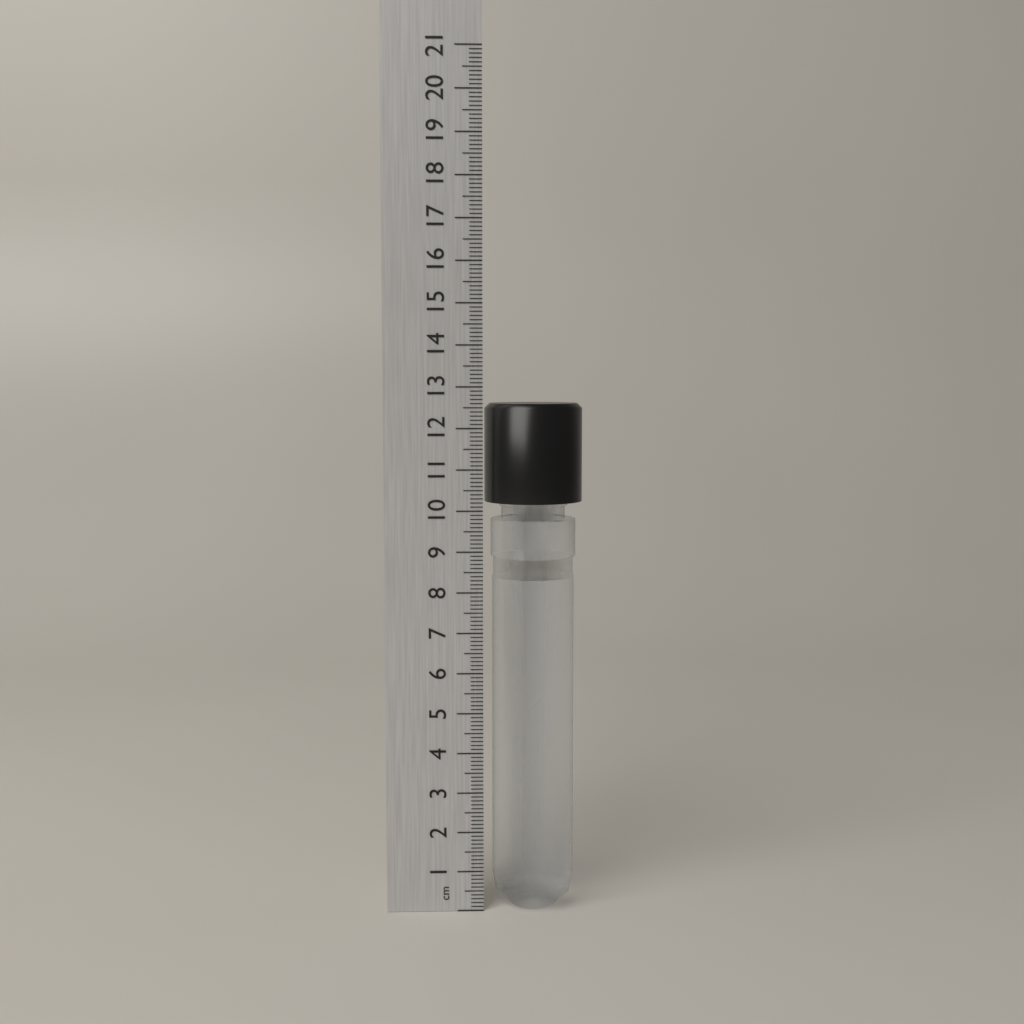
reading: 12.6 cm
